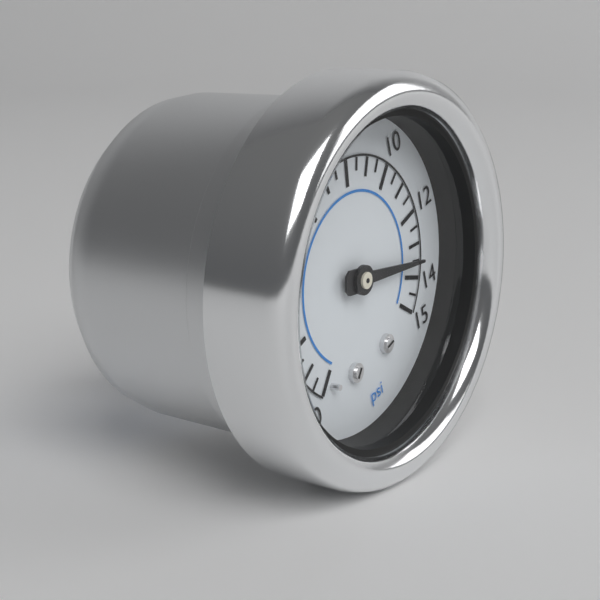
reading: 13.5 psi
